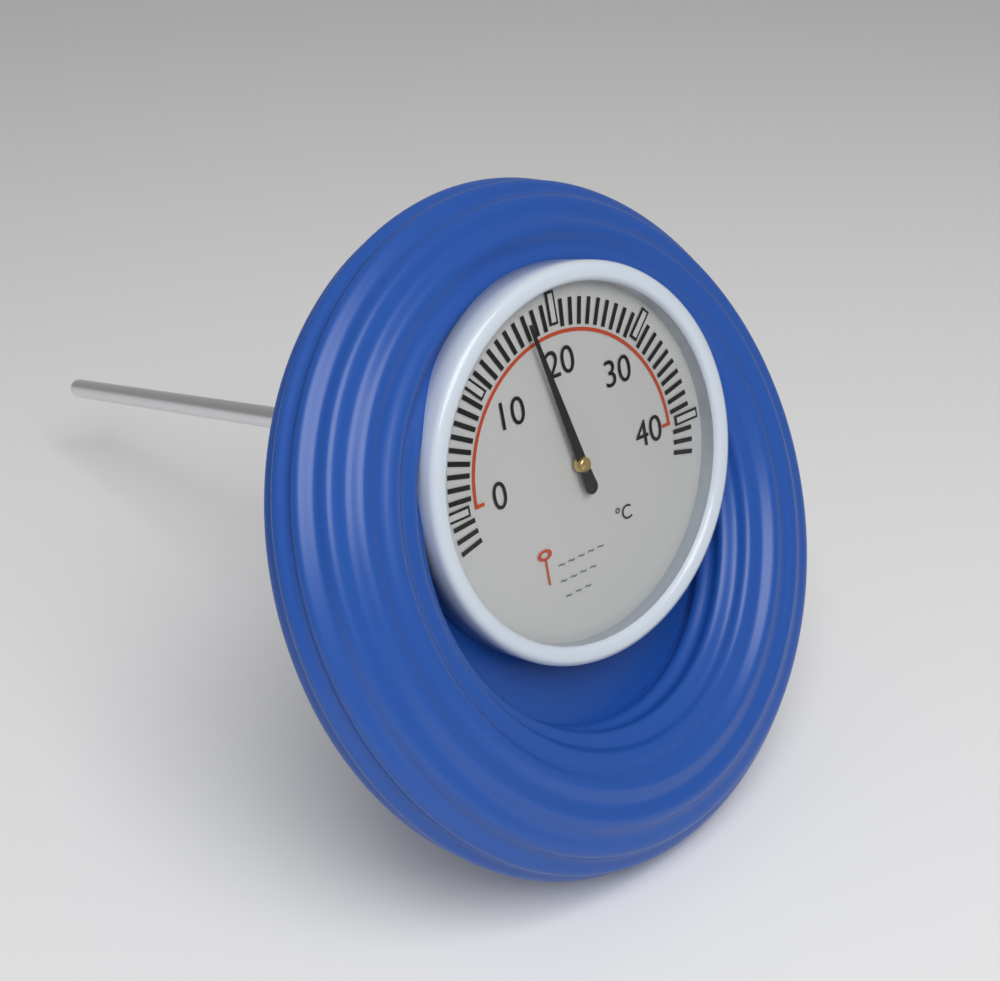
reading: 17 °C
